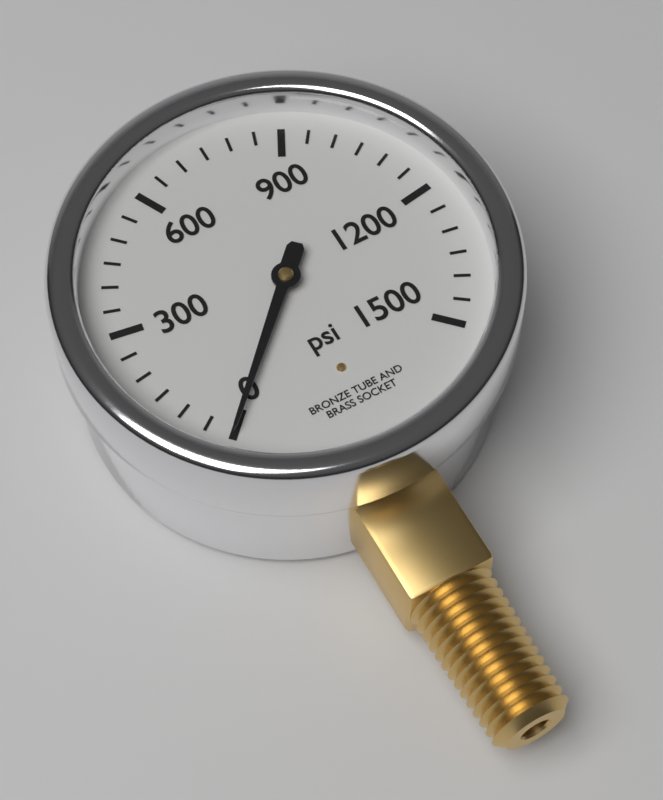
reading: 0 psi
